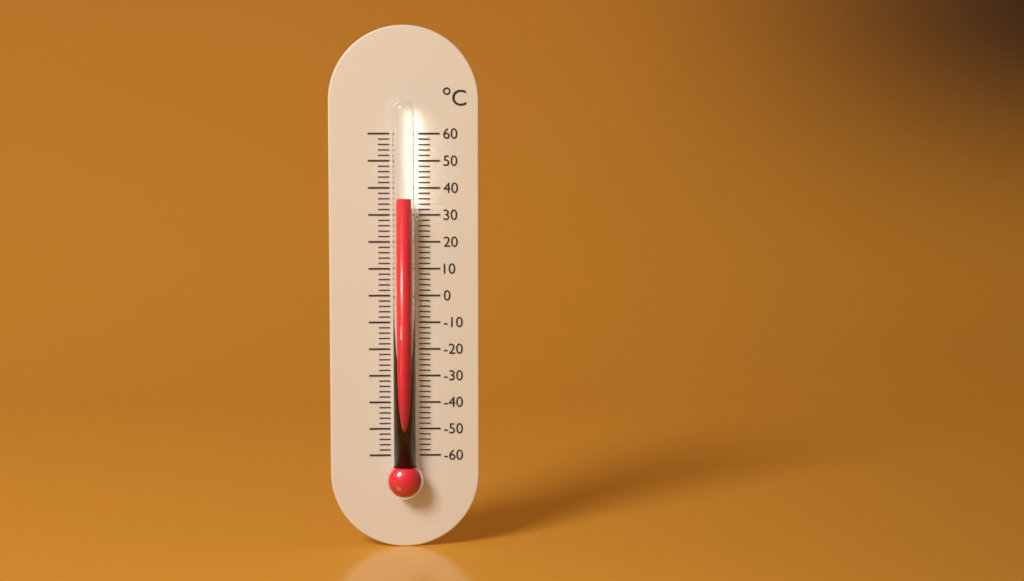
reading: 36 °C
